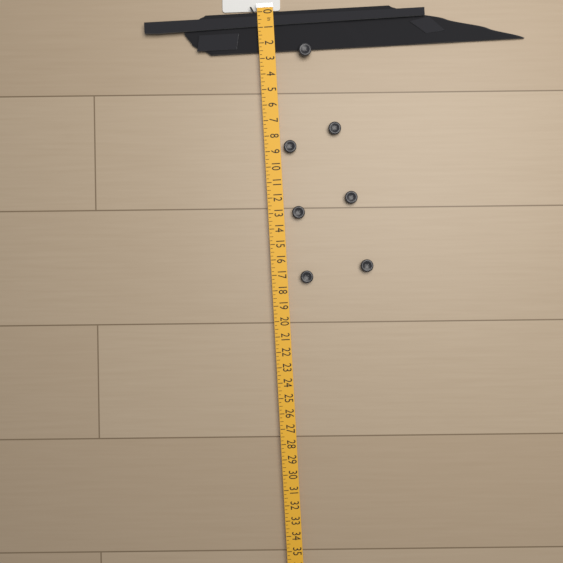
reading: 2.50 in
